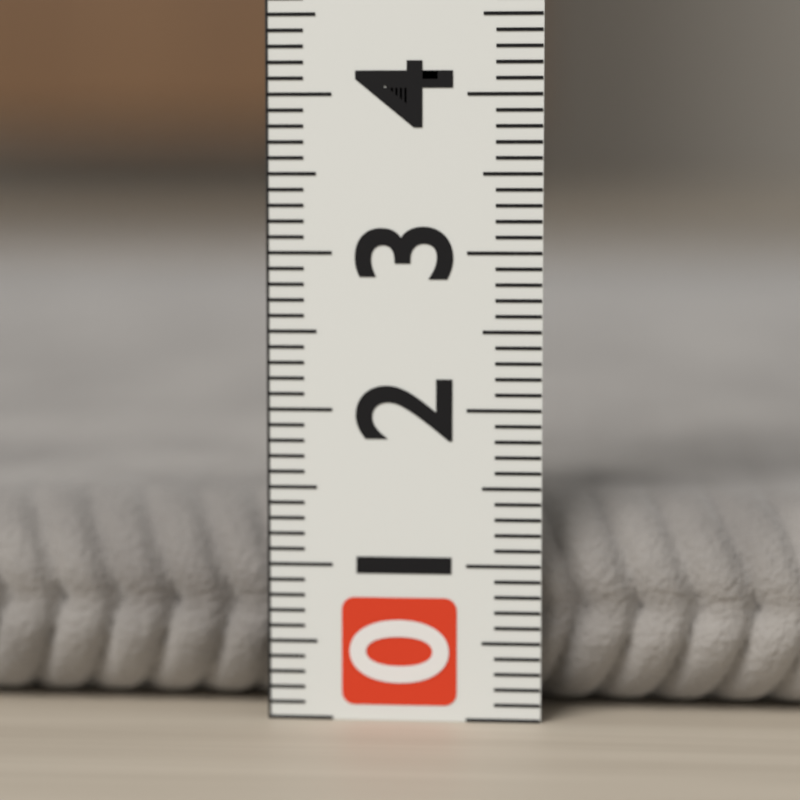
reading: 1.4 (no unit)
